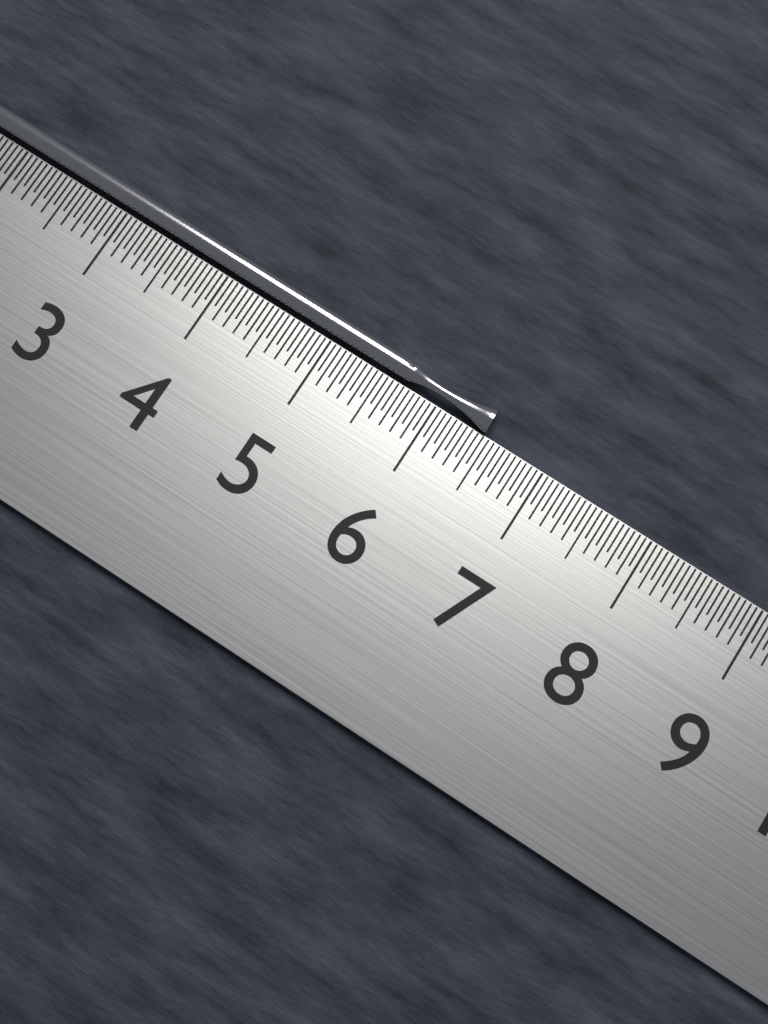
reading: 6.45 cm
